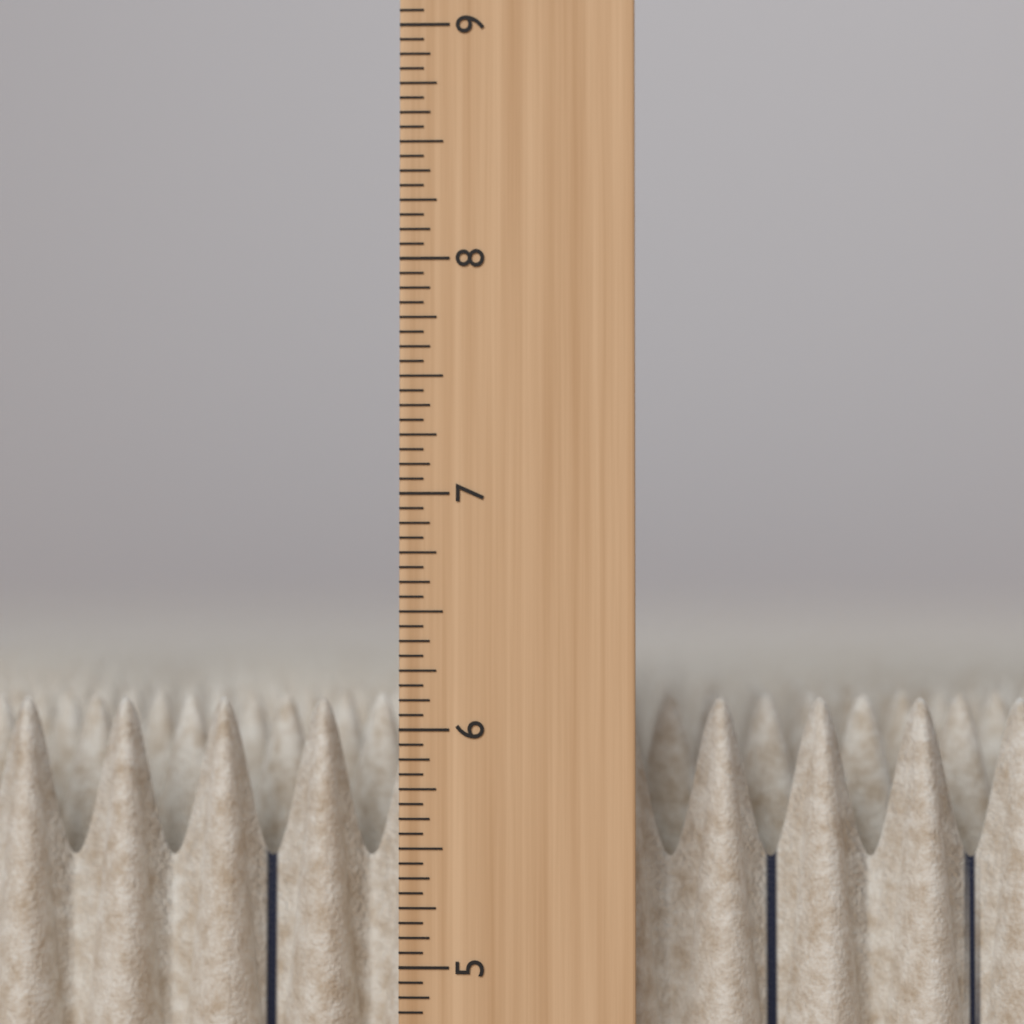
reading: 6.1250 in
